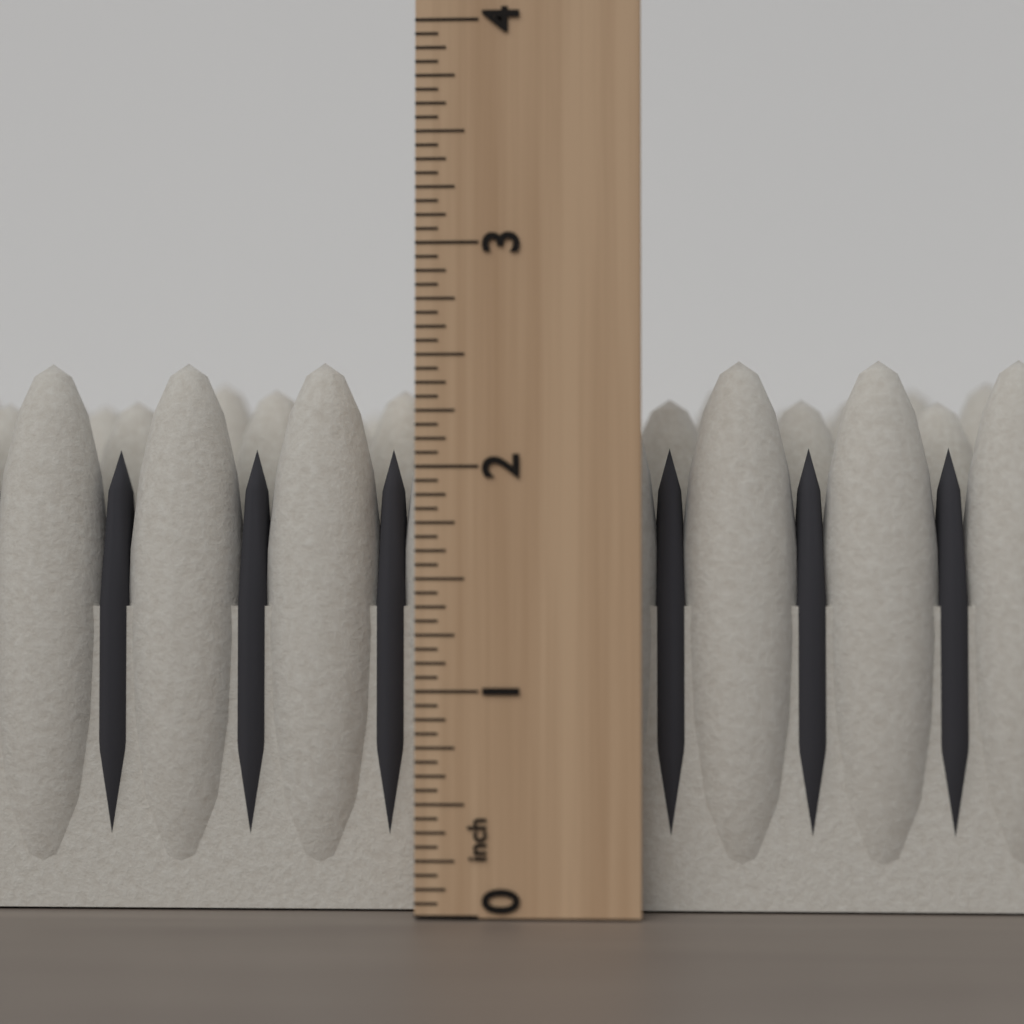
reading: 2.5000 inch
